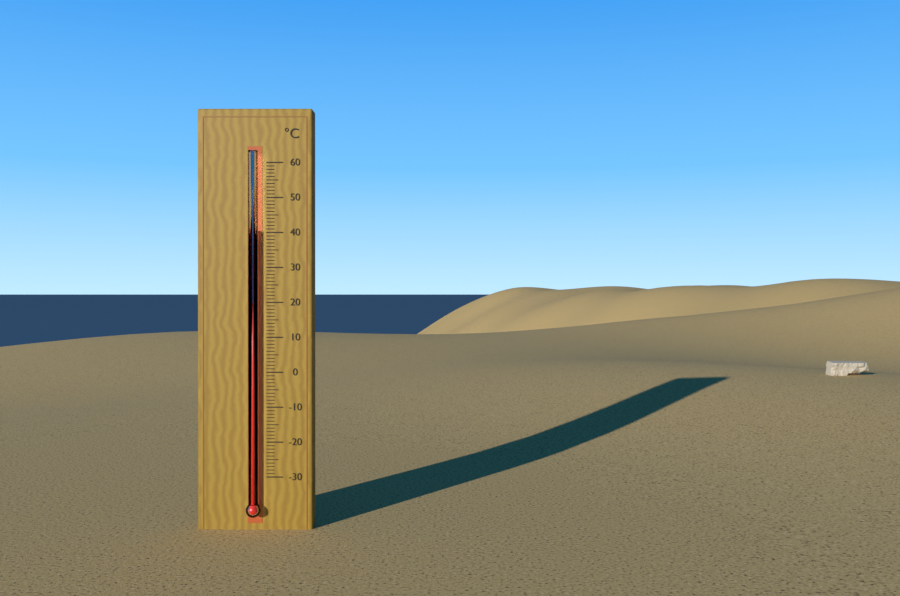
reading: 41 °C
